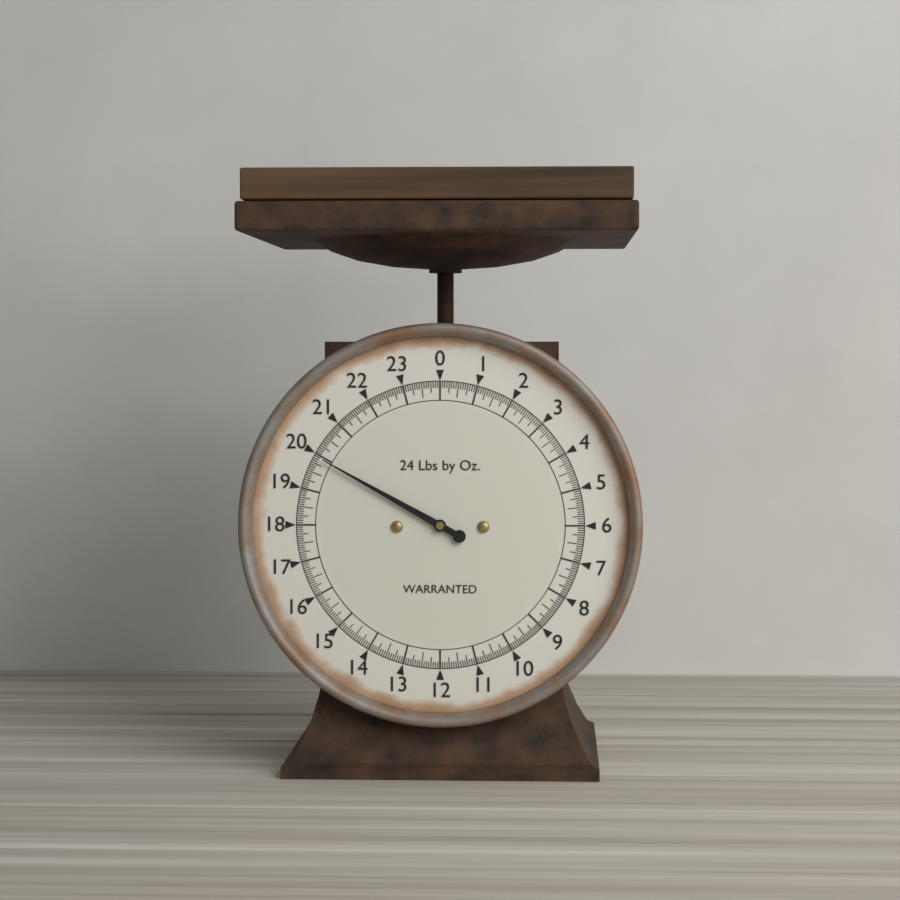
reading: 19.9375 lb
